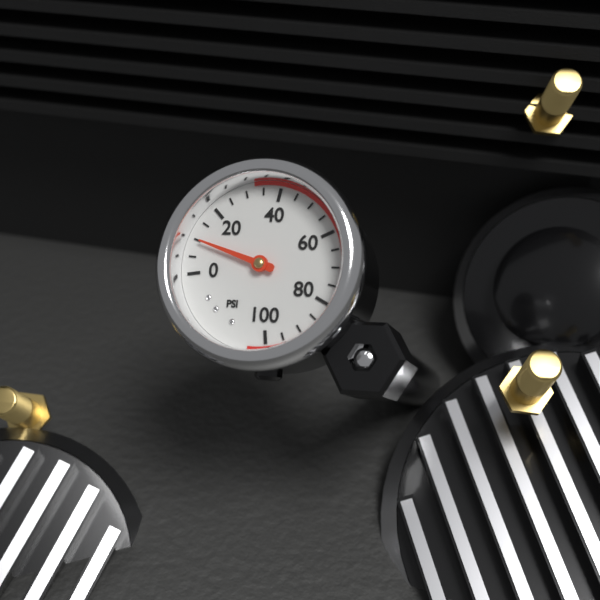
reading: 10 psi
